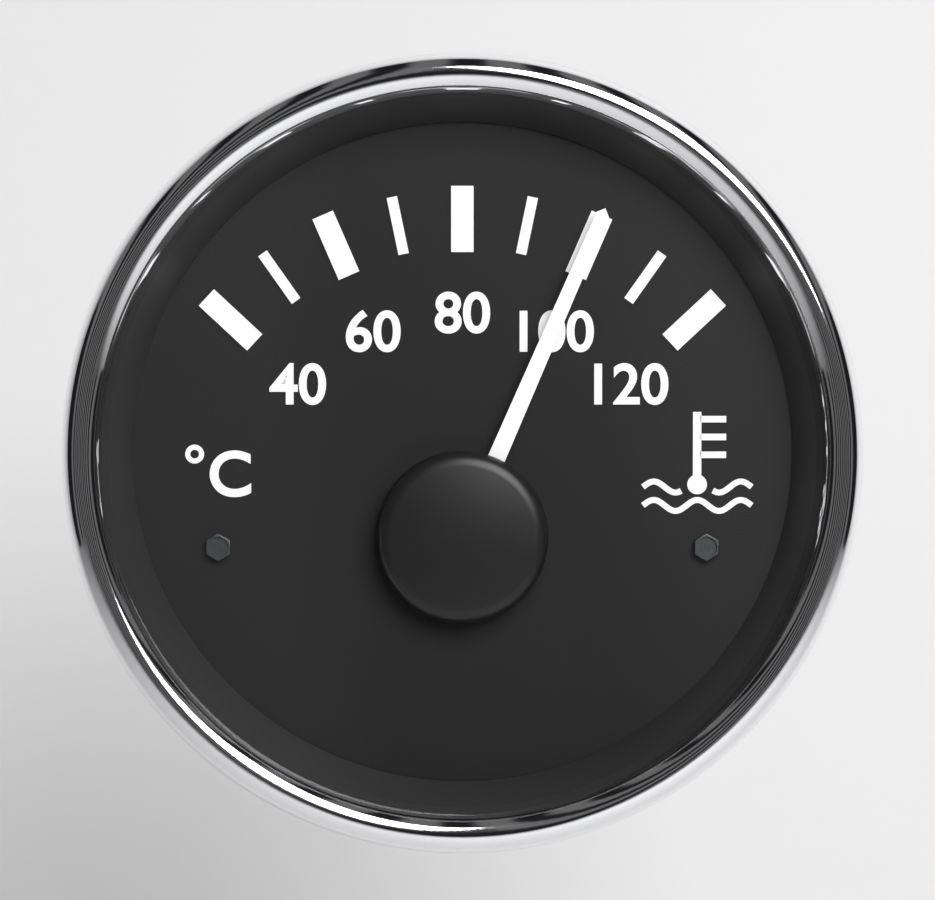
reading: 100 °C
